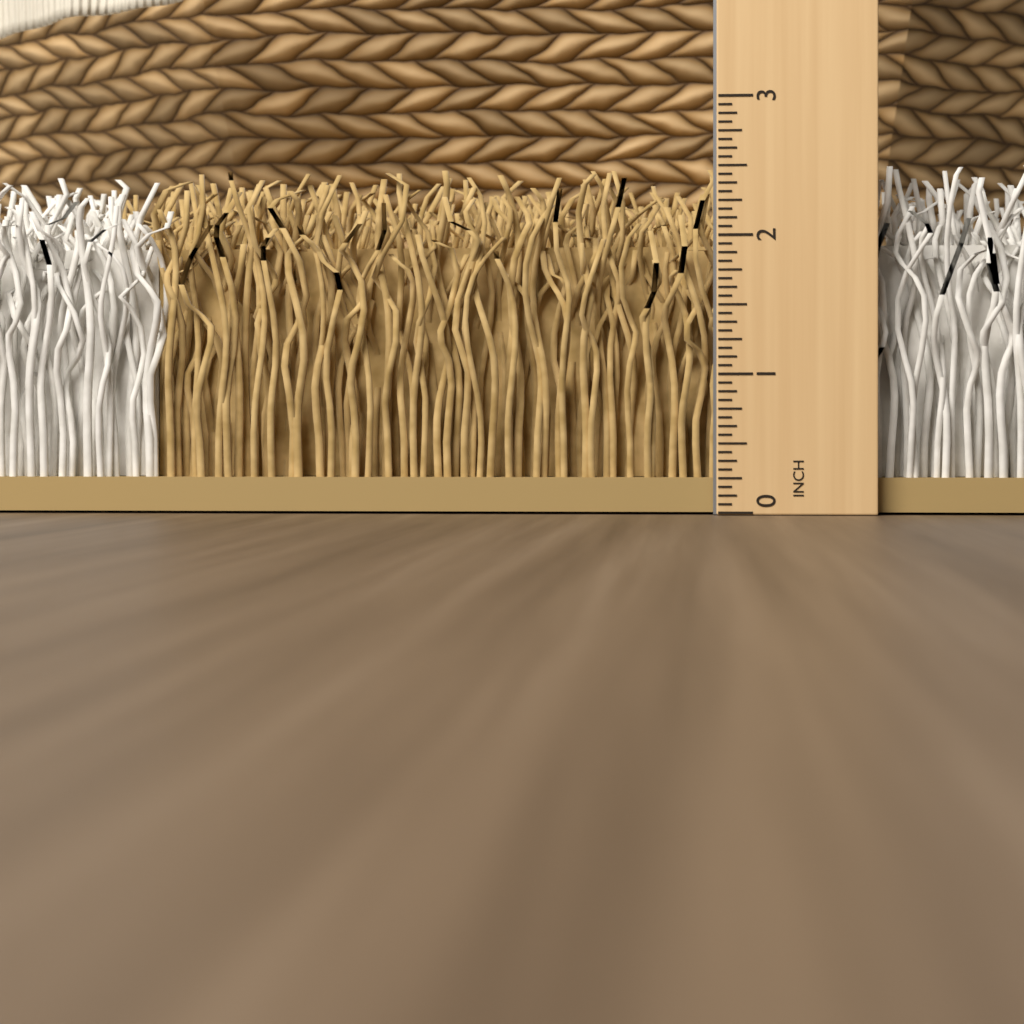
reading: 2.5000 in
